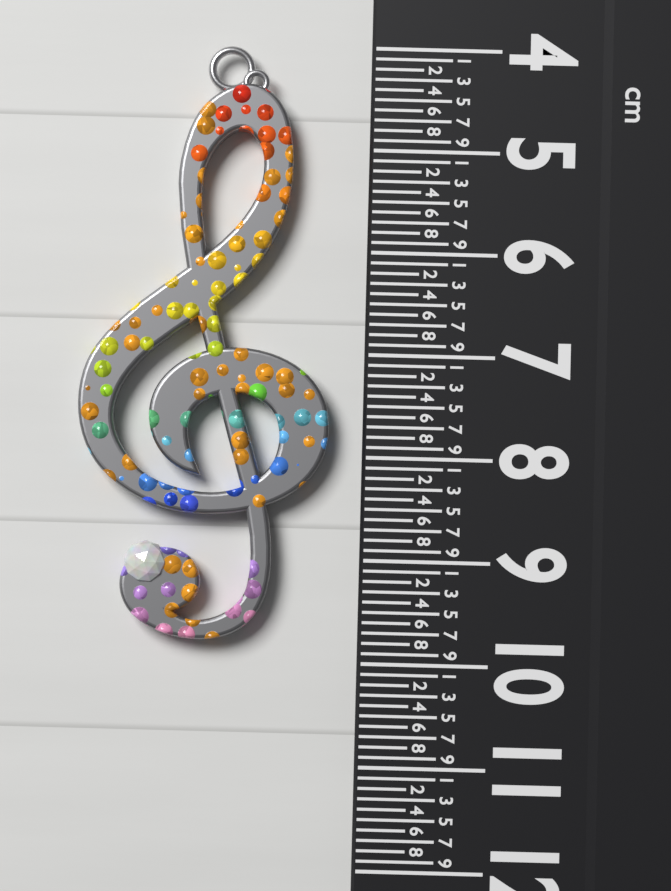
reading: 9.8 cm
